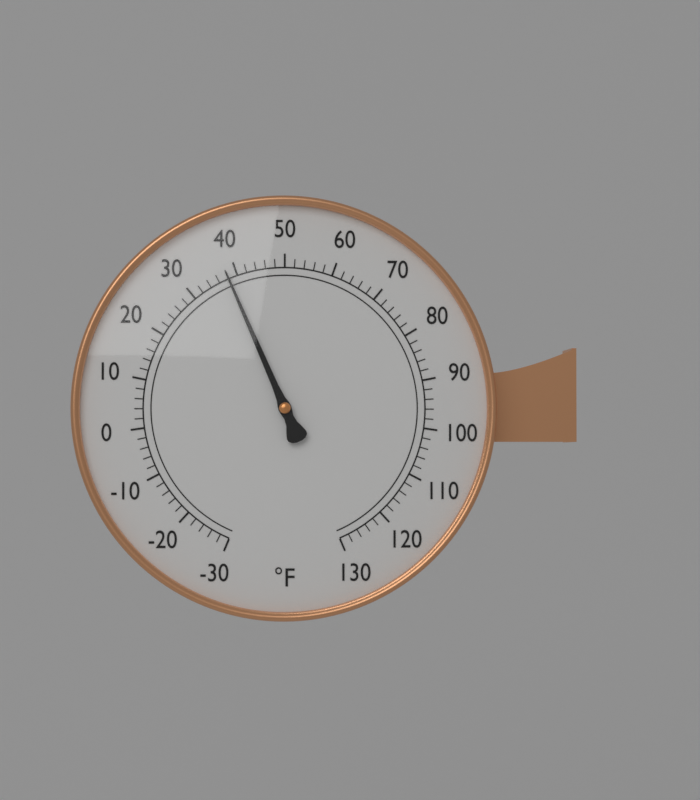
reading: 38 °F
